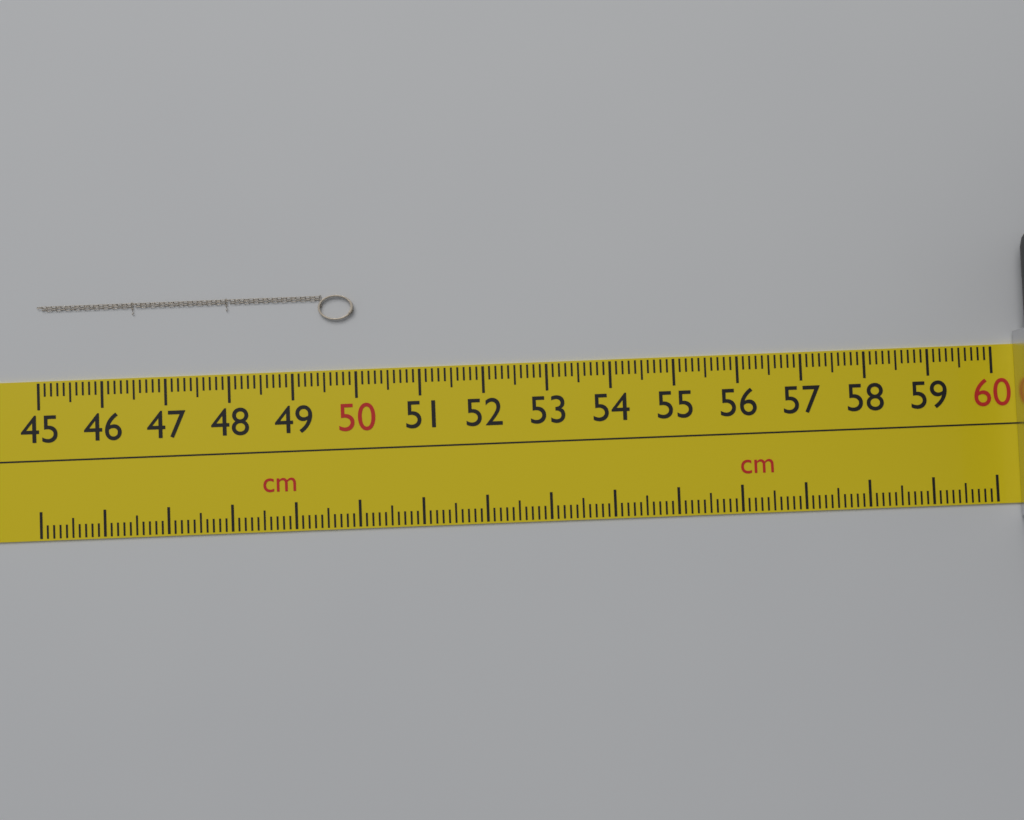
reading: 50.0 cm
